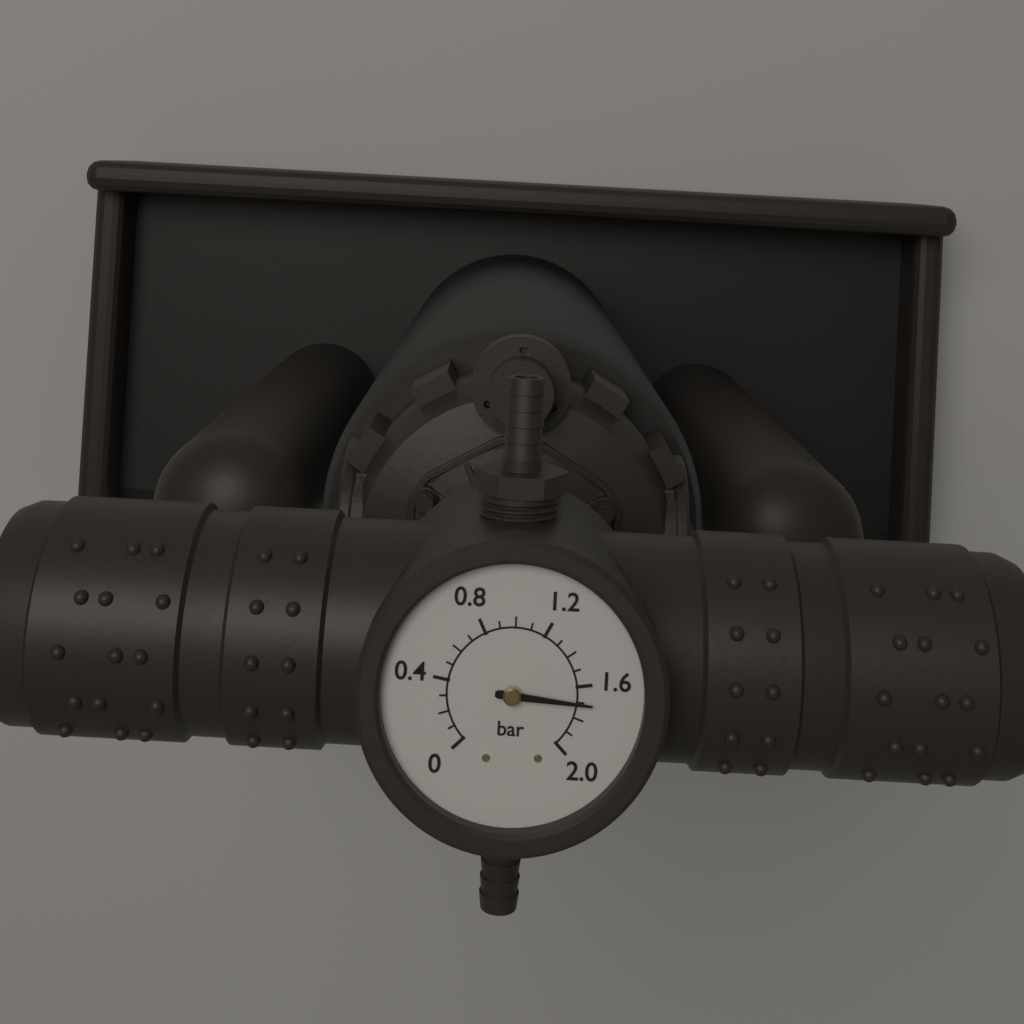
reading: 1.7 bar
